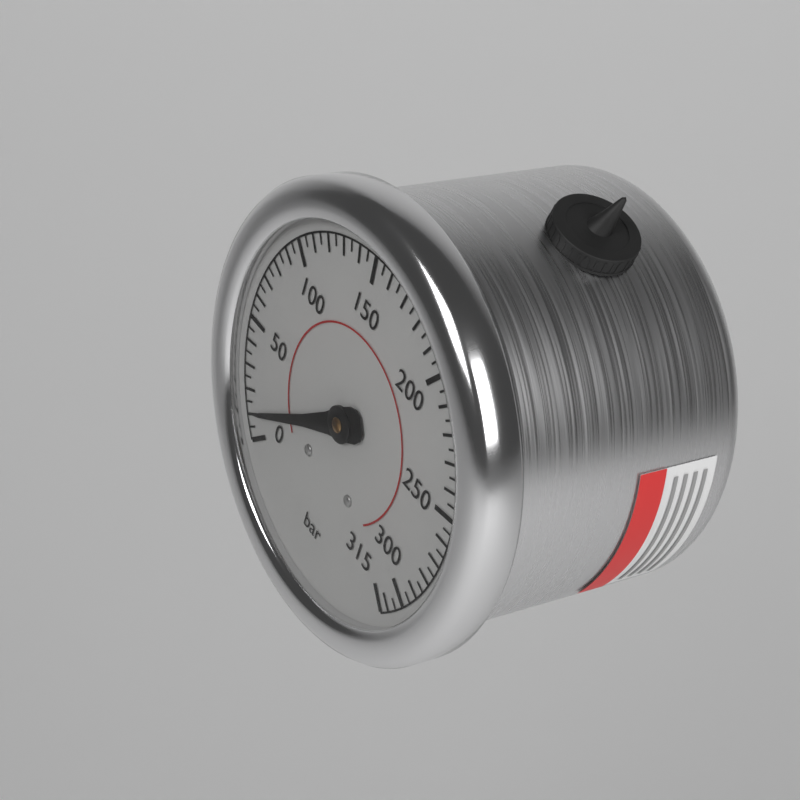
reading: 10 bar
